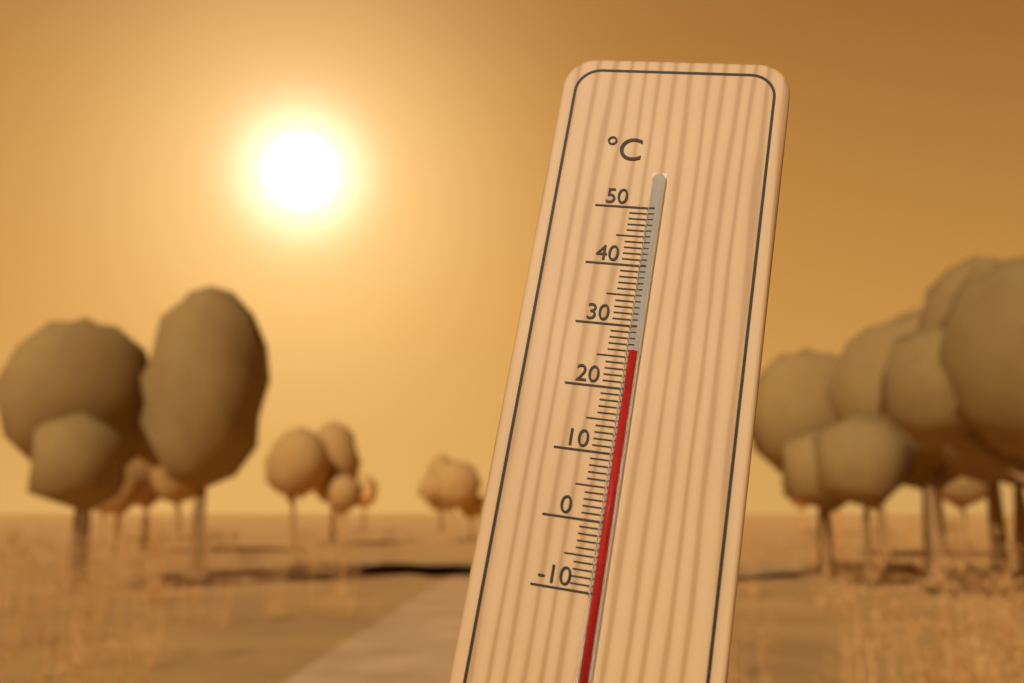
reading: 26 °C
